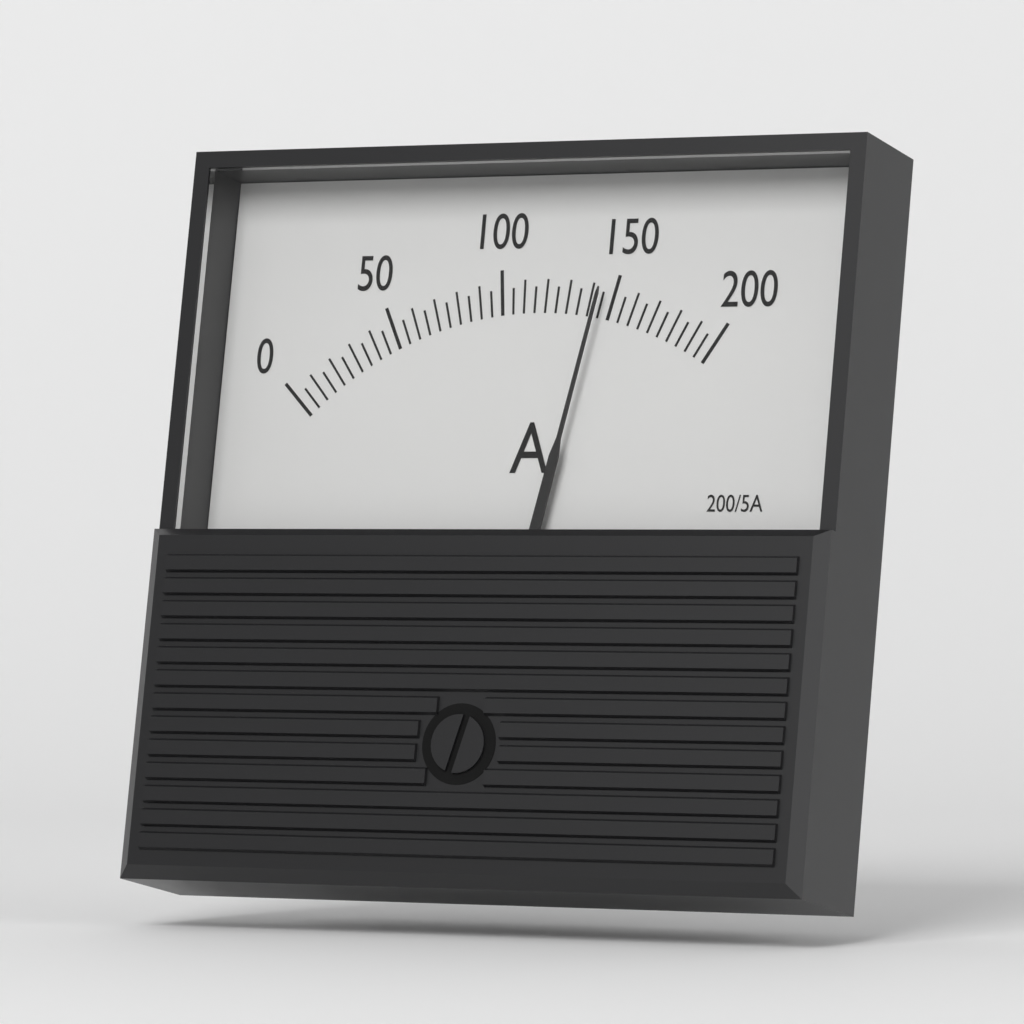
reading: 145 A
